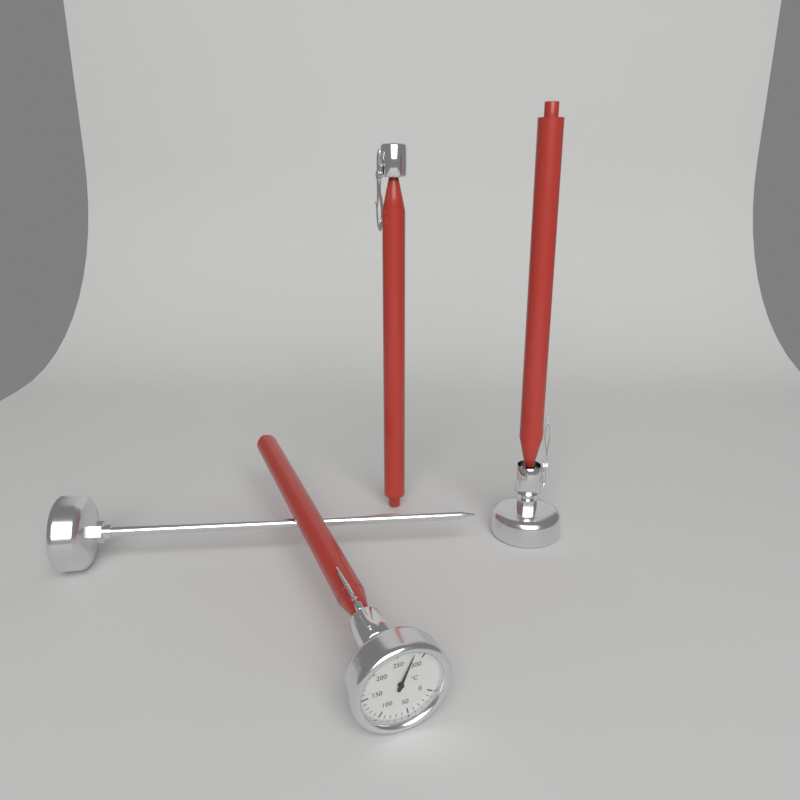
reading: 280 °C
